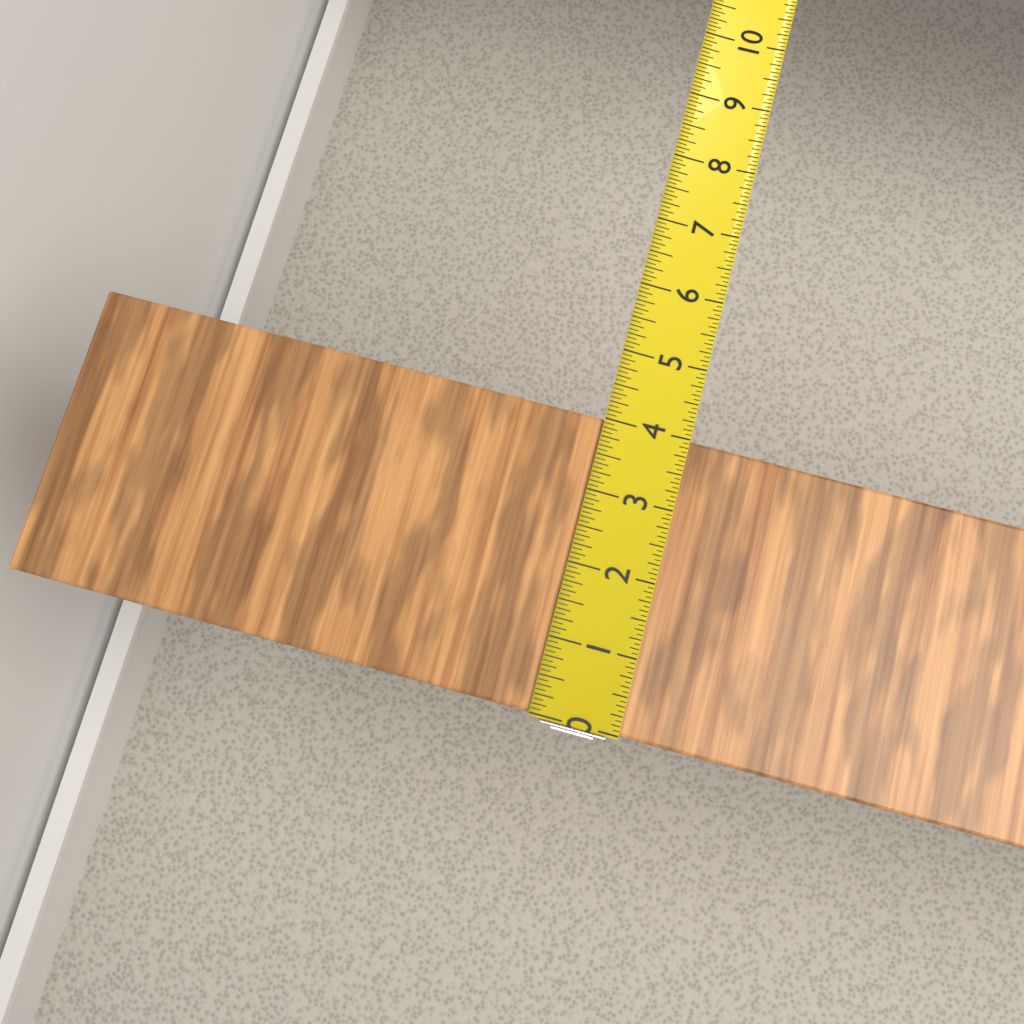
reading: 4.0000 in
